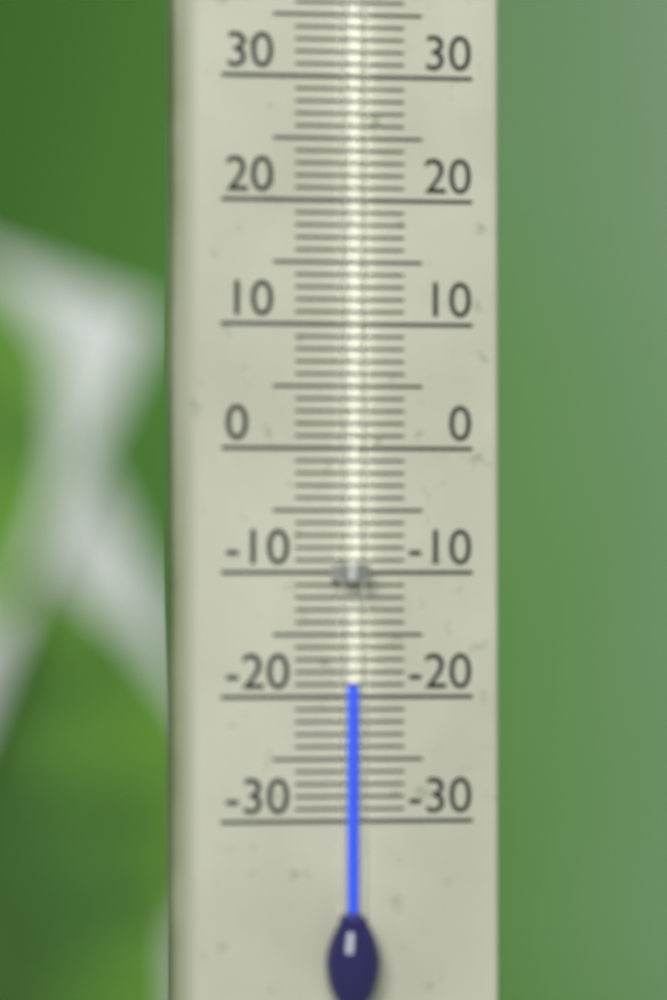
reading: -19 °C
